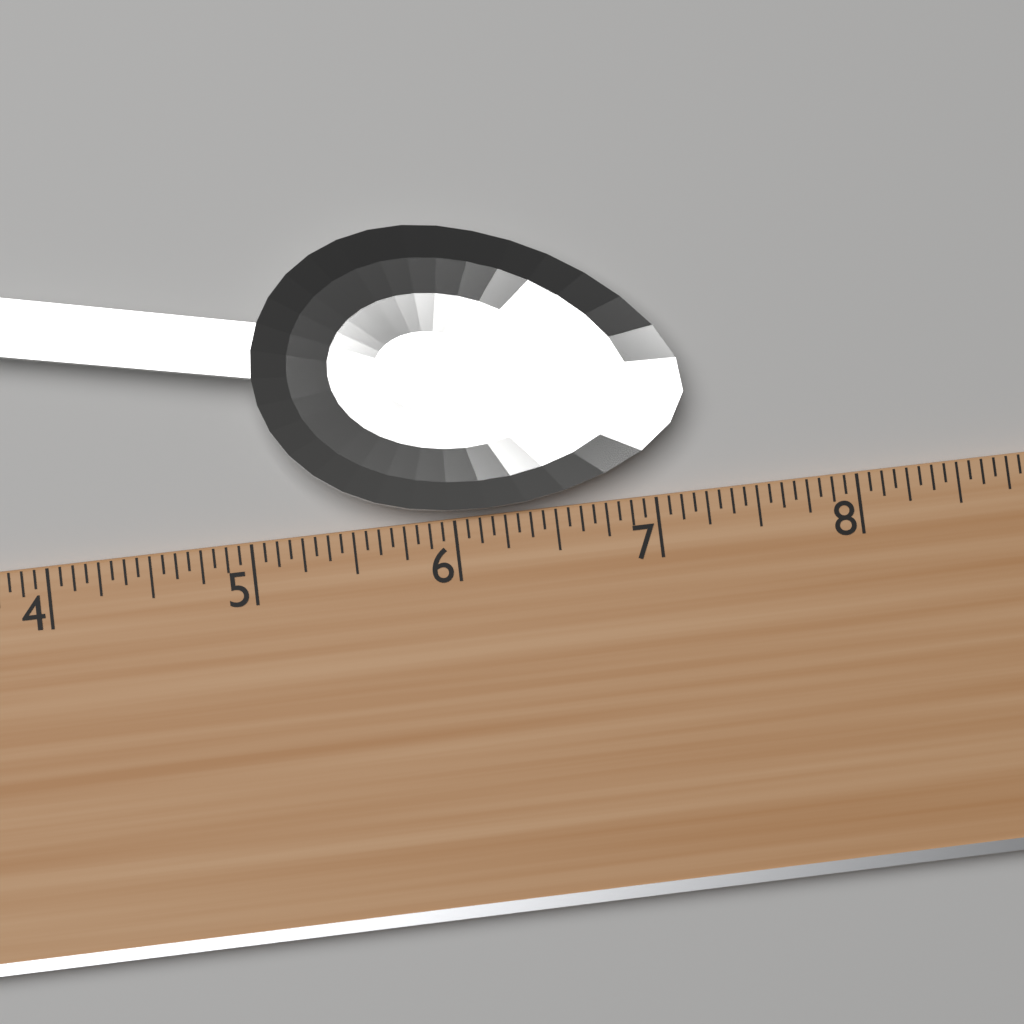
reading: 7.1875 (no unit)
